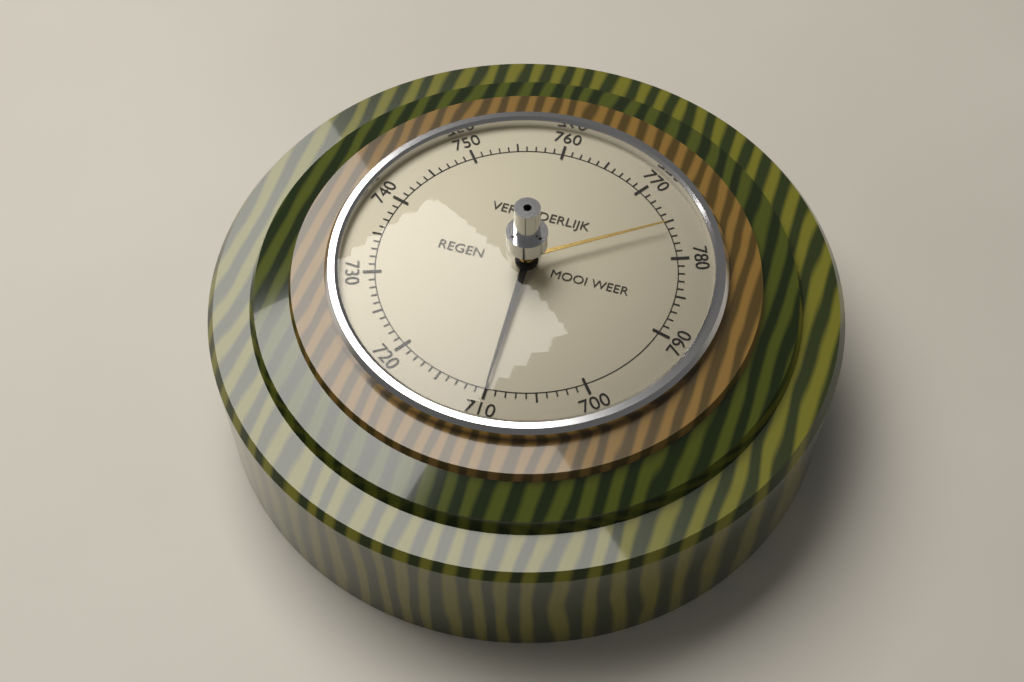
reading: 710 (no unit)
